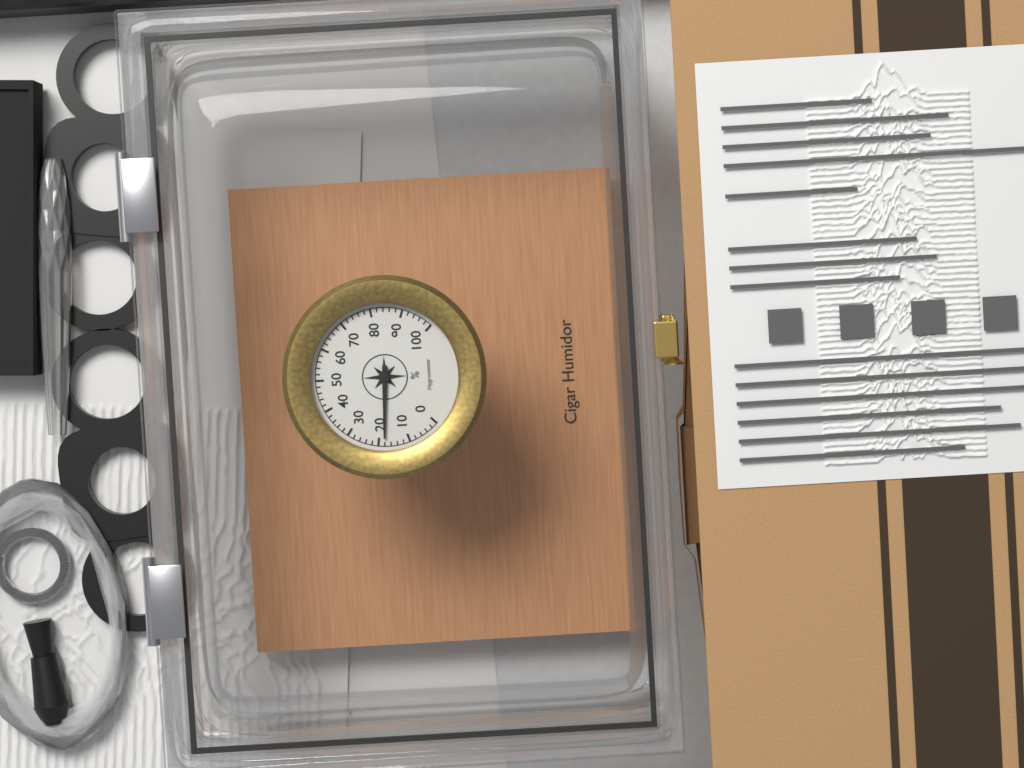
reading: 18 %
